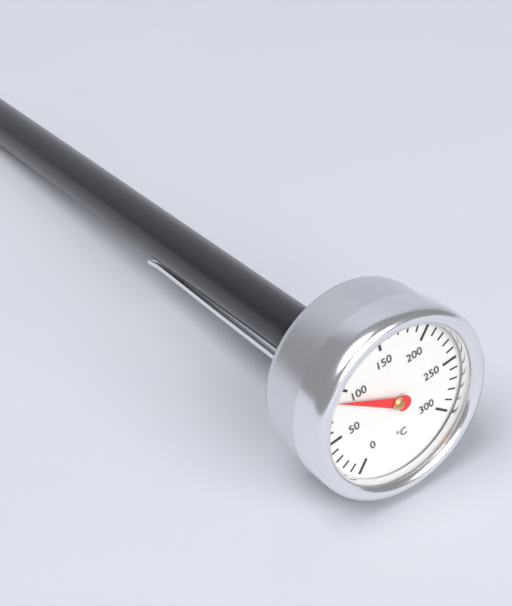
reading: 90 °C
